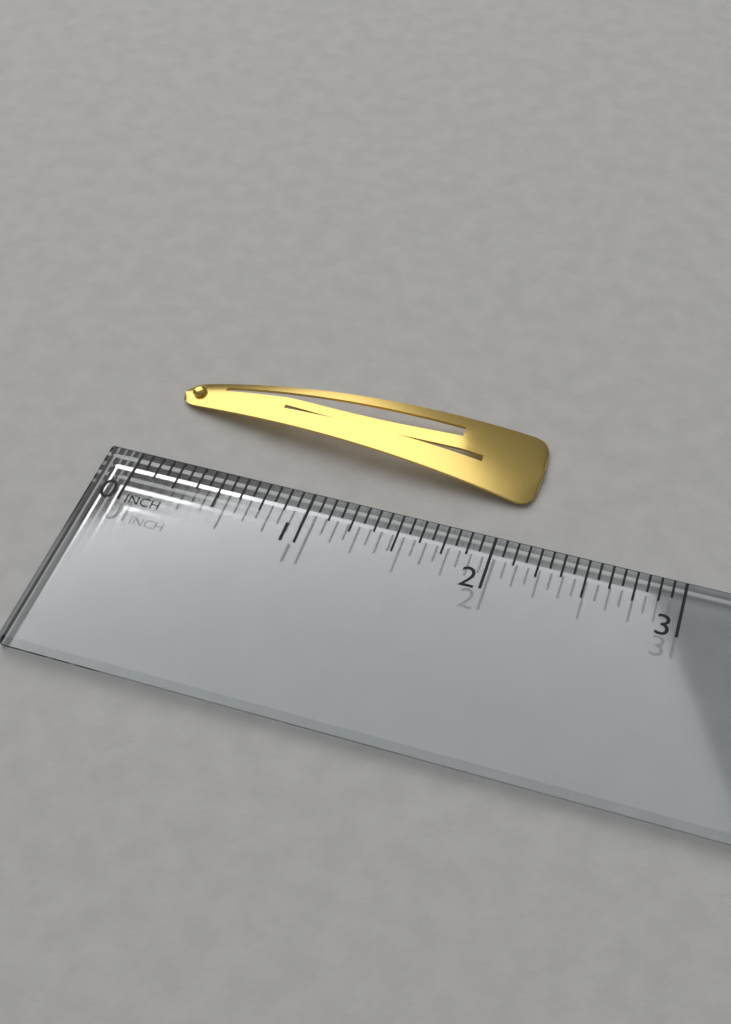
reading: 2.1250 in
